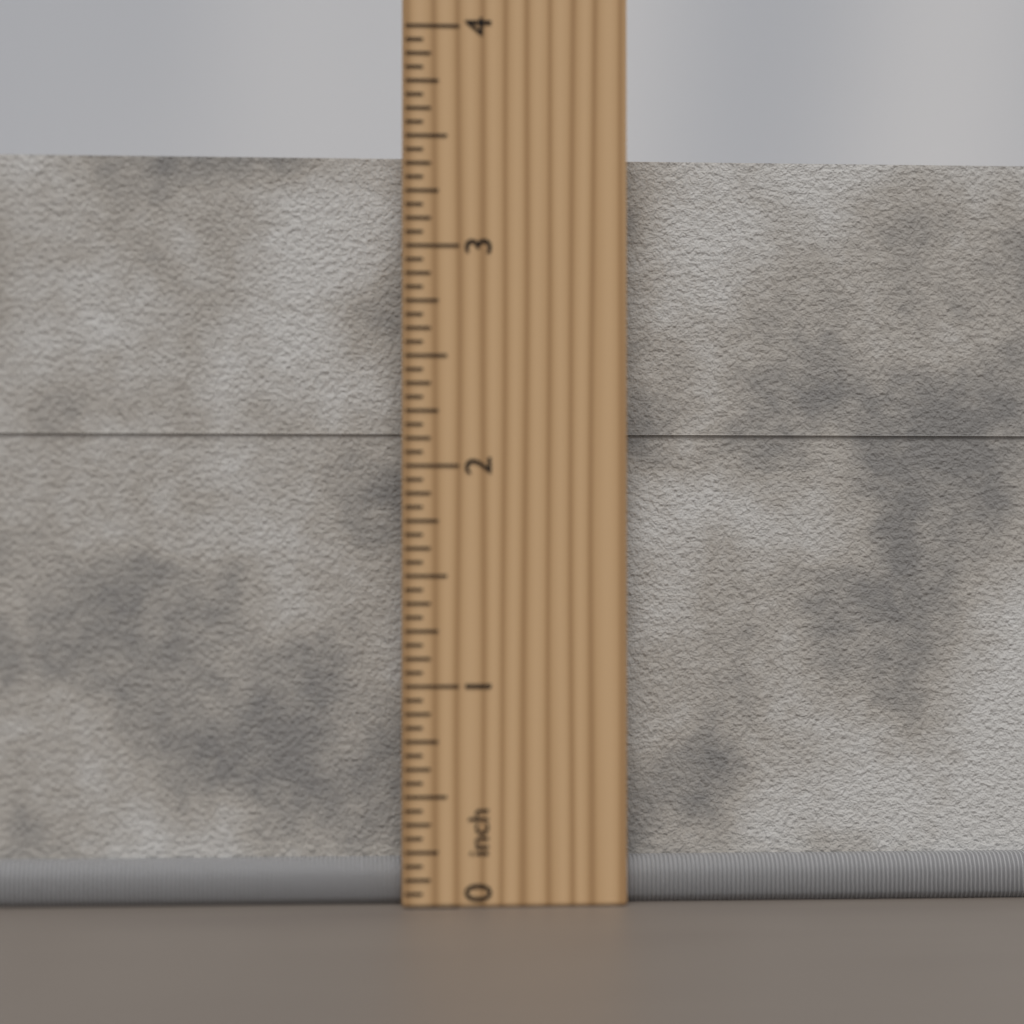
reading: 3.4375 inch
